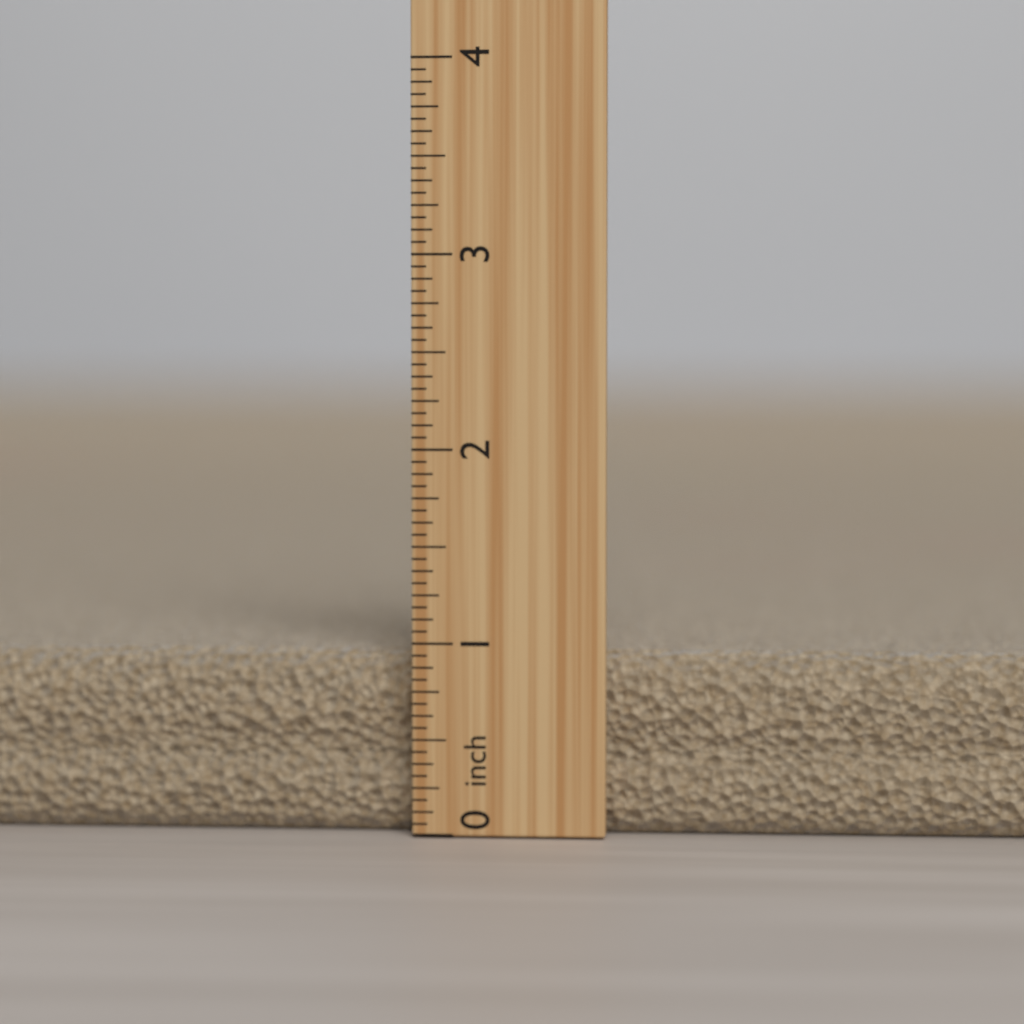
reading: 0.9375 inch
